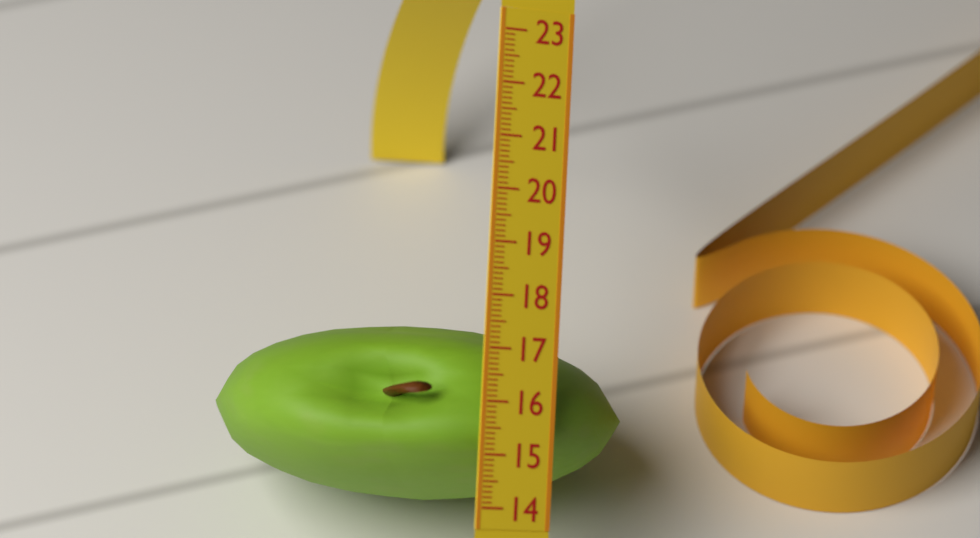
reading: 17.4 (no unit)
